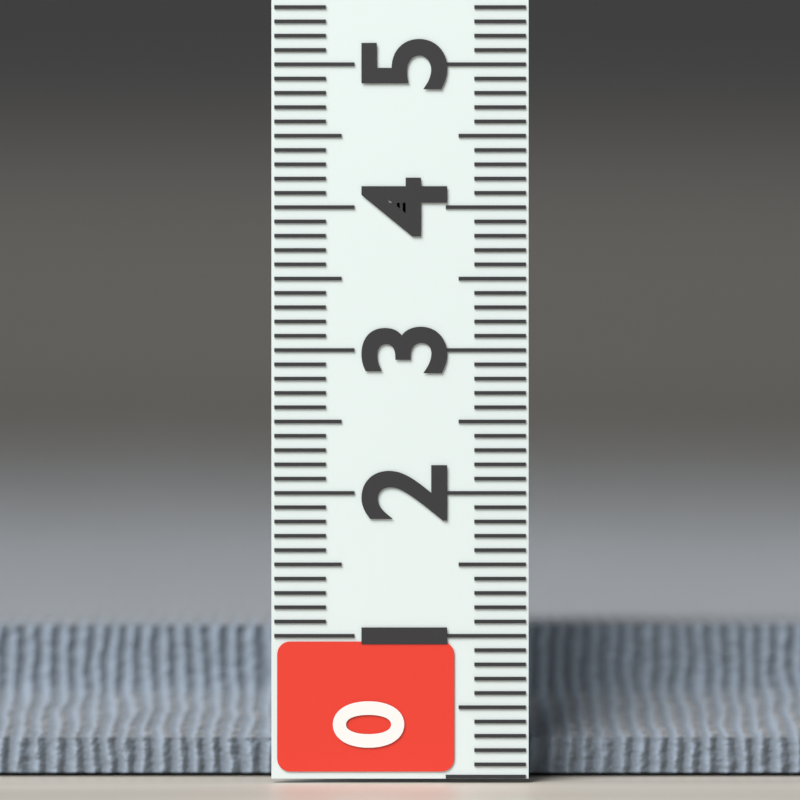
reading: 1.0 (no unit)
